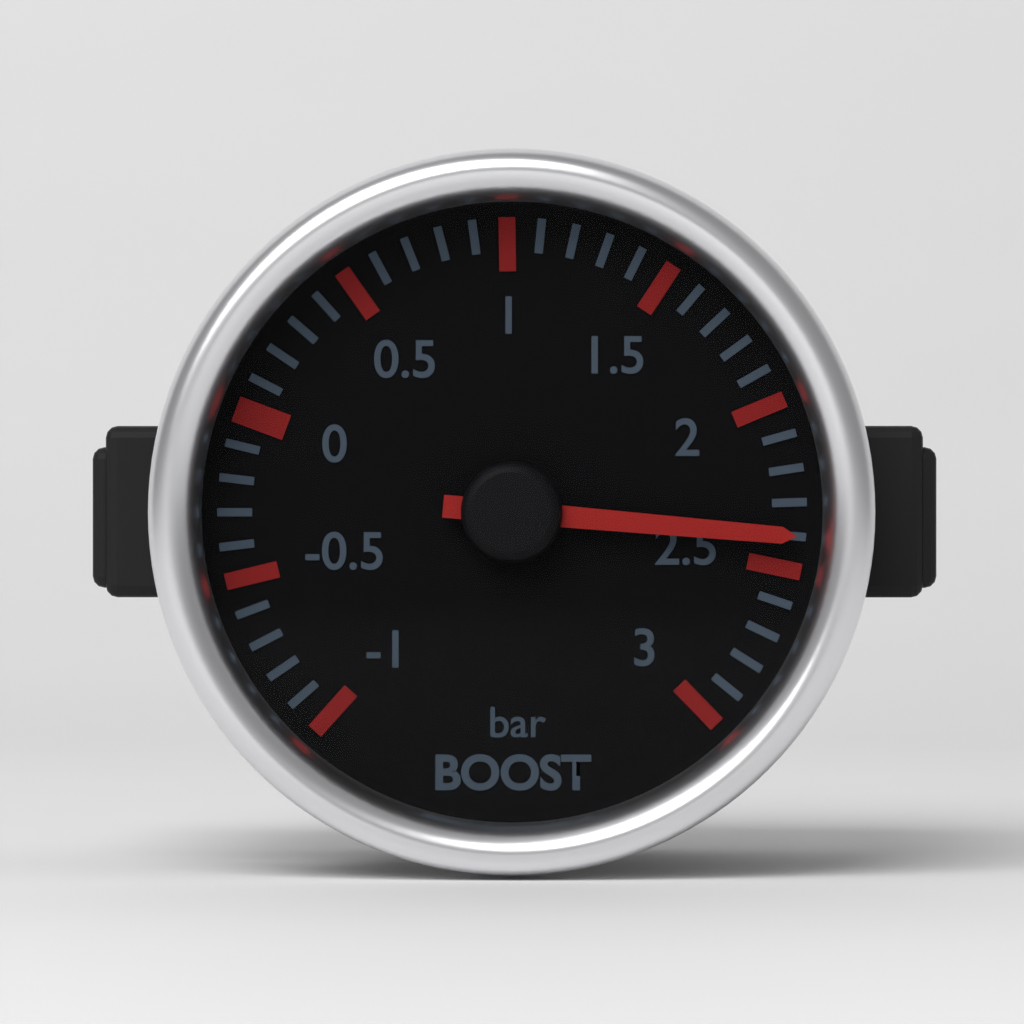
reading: 2.4 bar
